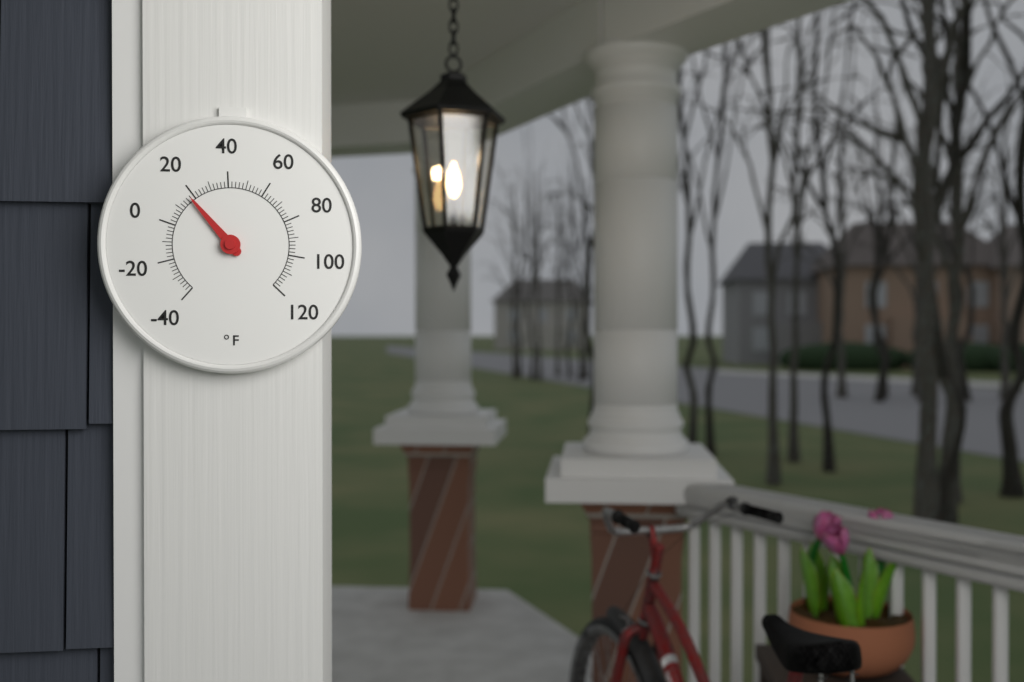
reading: 18 °F
